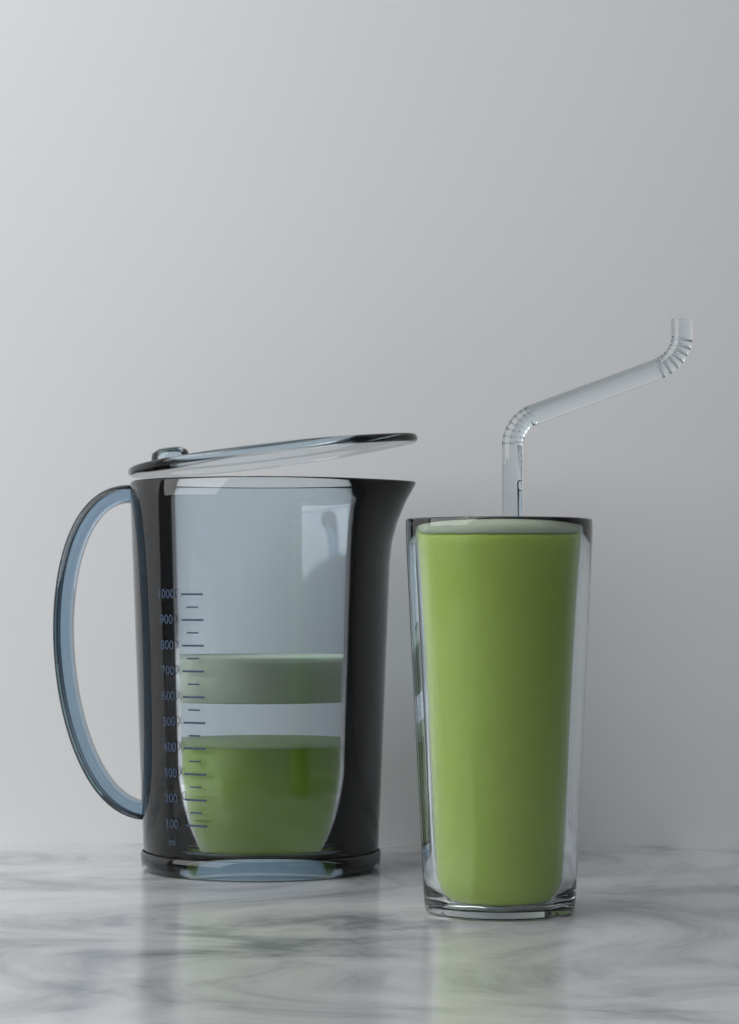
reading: 400 ml
